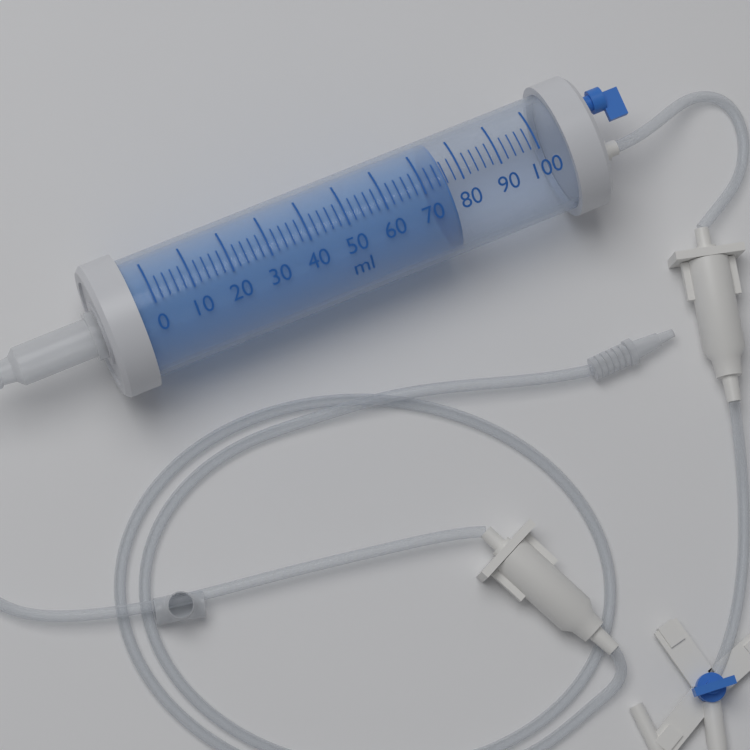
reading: 76 ml
